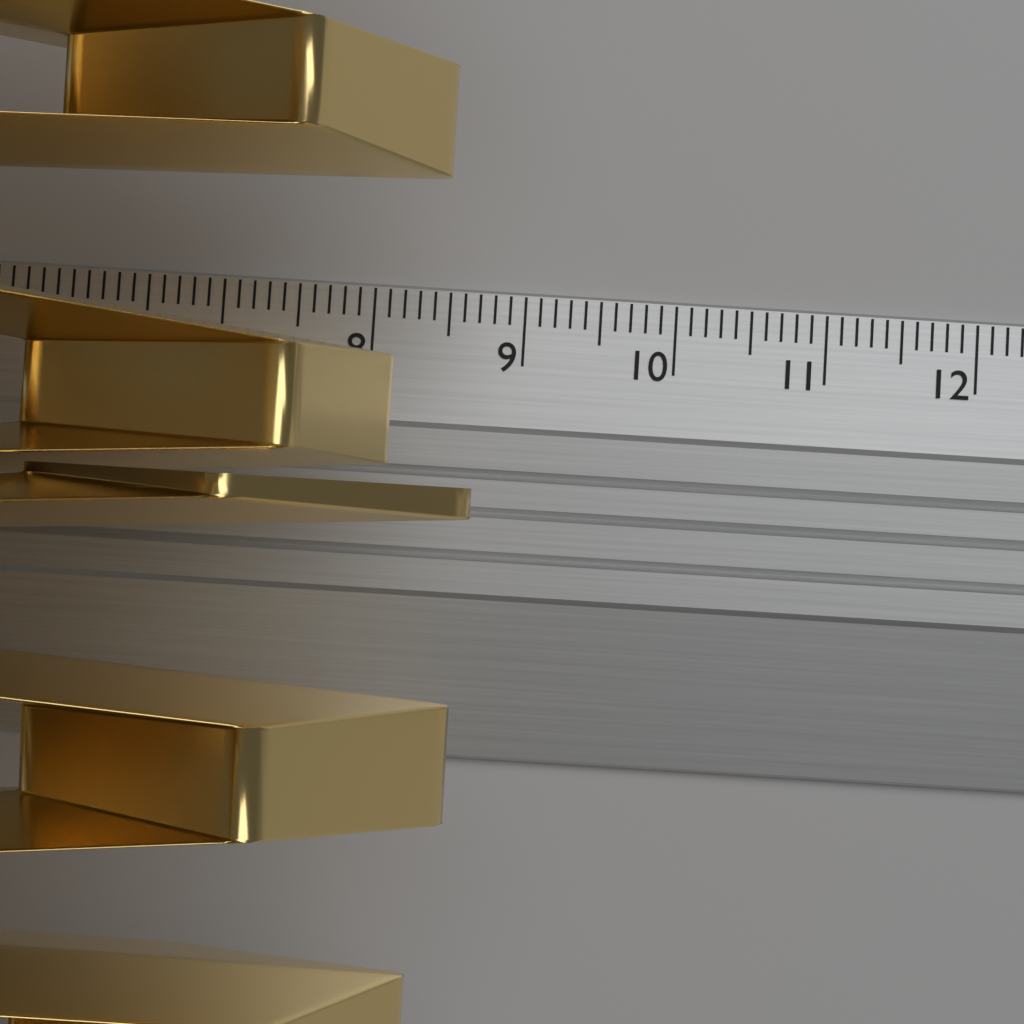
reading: 8.8 cm
